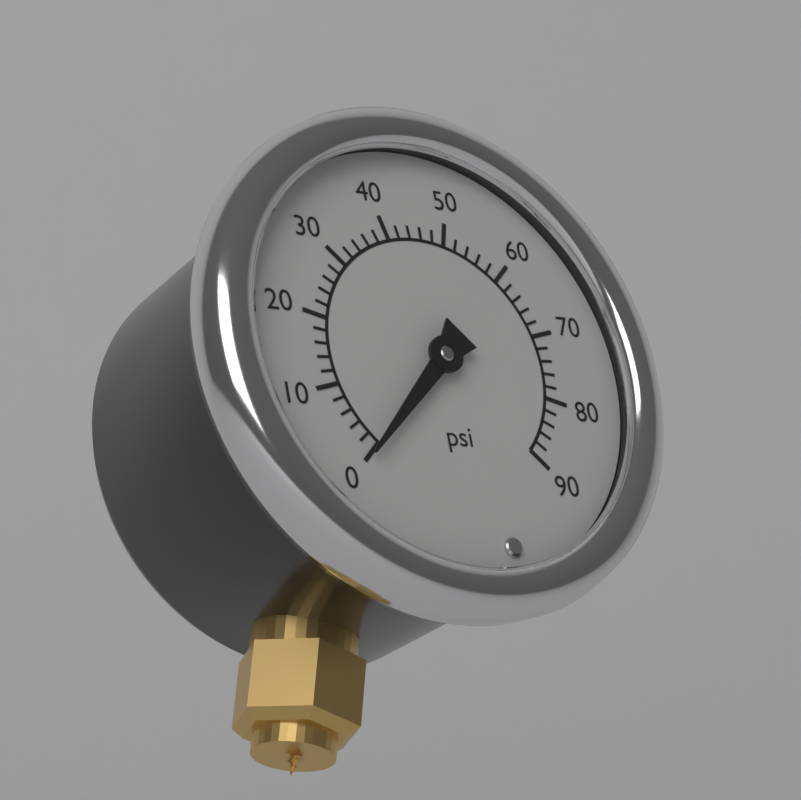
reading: 0 psi
